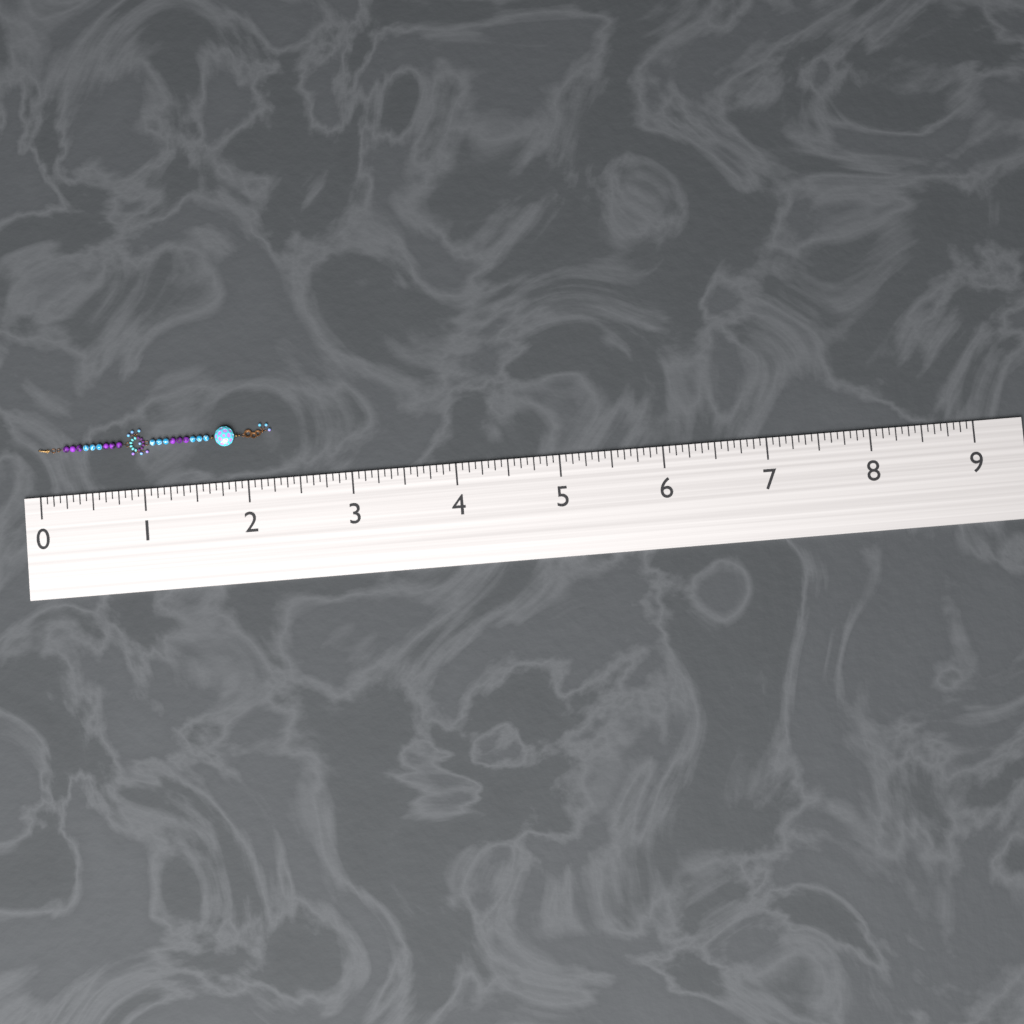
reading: 2.2500 (no unit)
